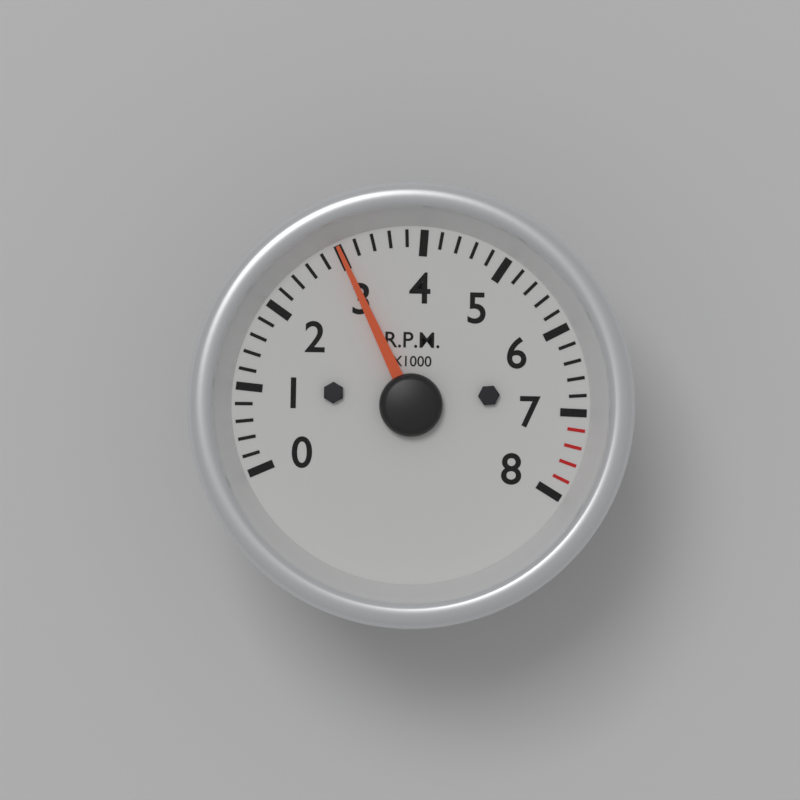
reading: 3000 RPM
